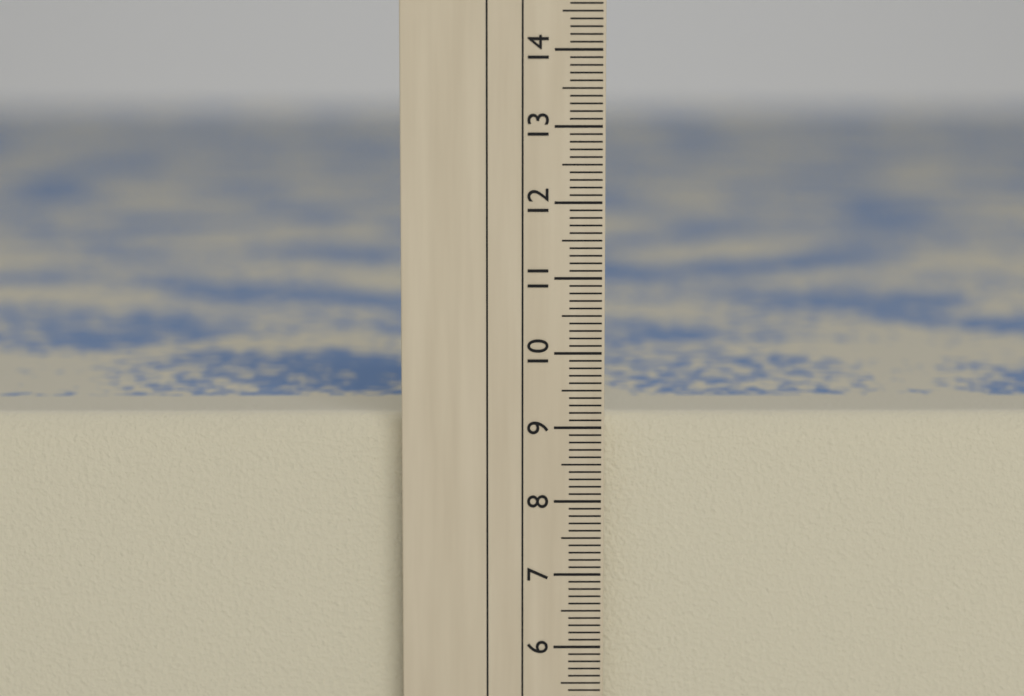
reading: 9.1 cm
